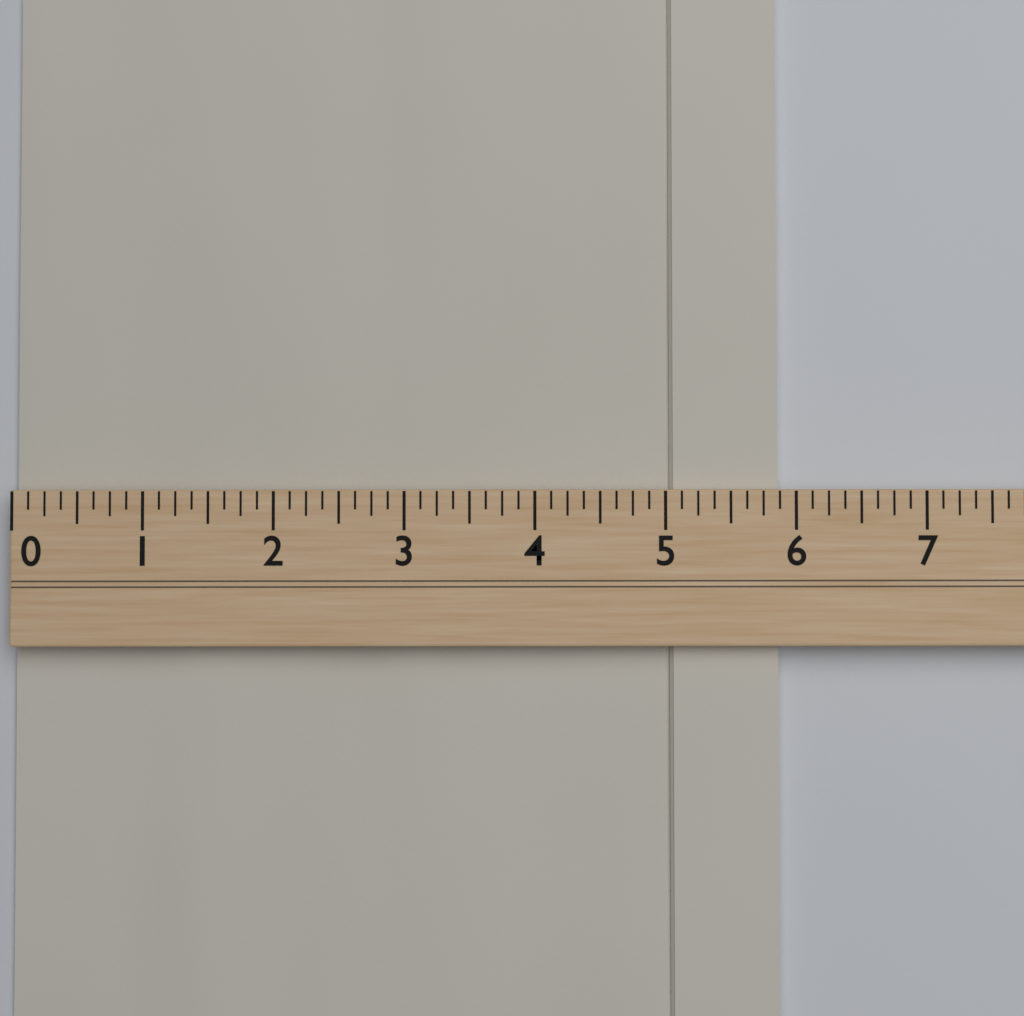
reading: 5.875 (no unit)
